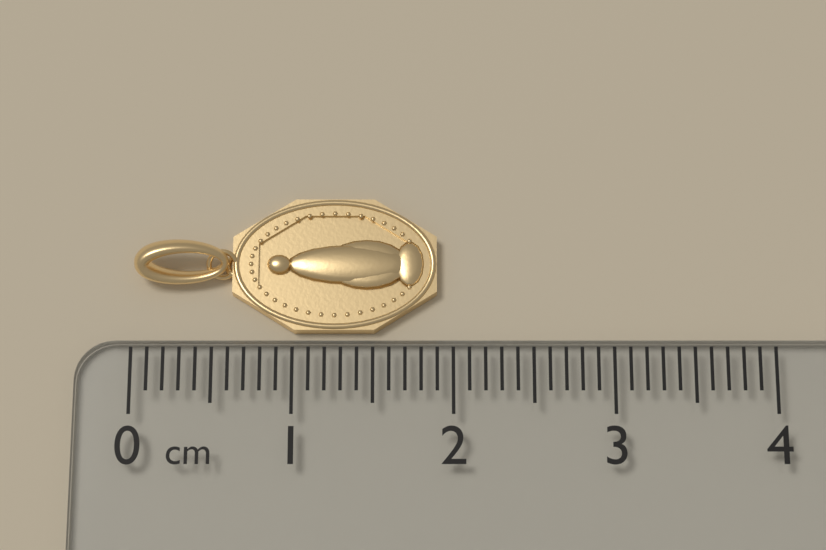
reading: 1.9 cm
